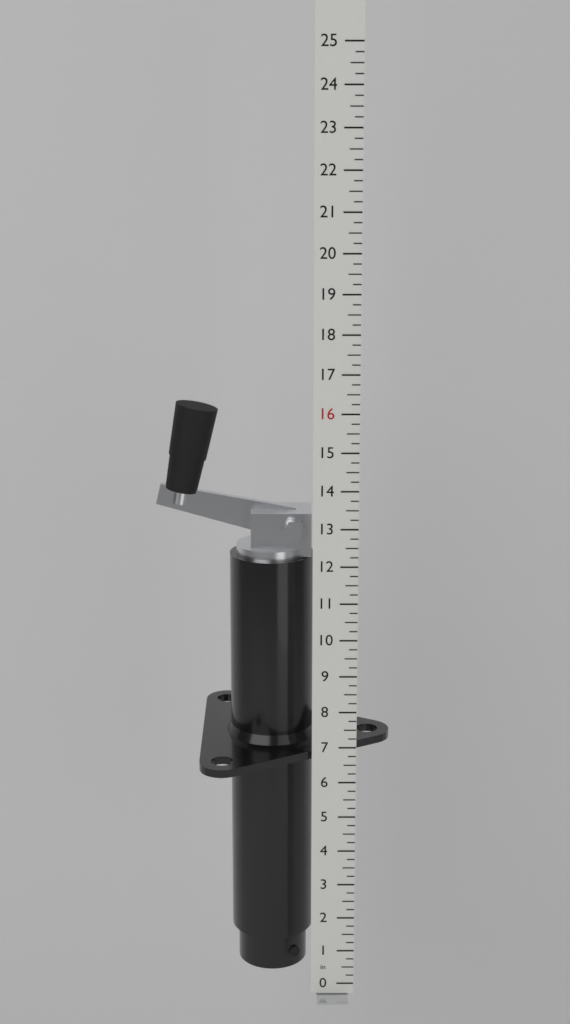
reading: 16.00 in
